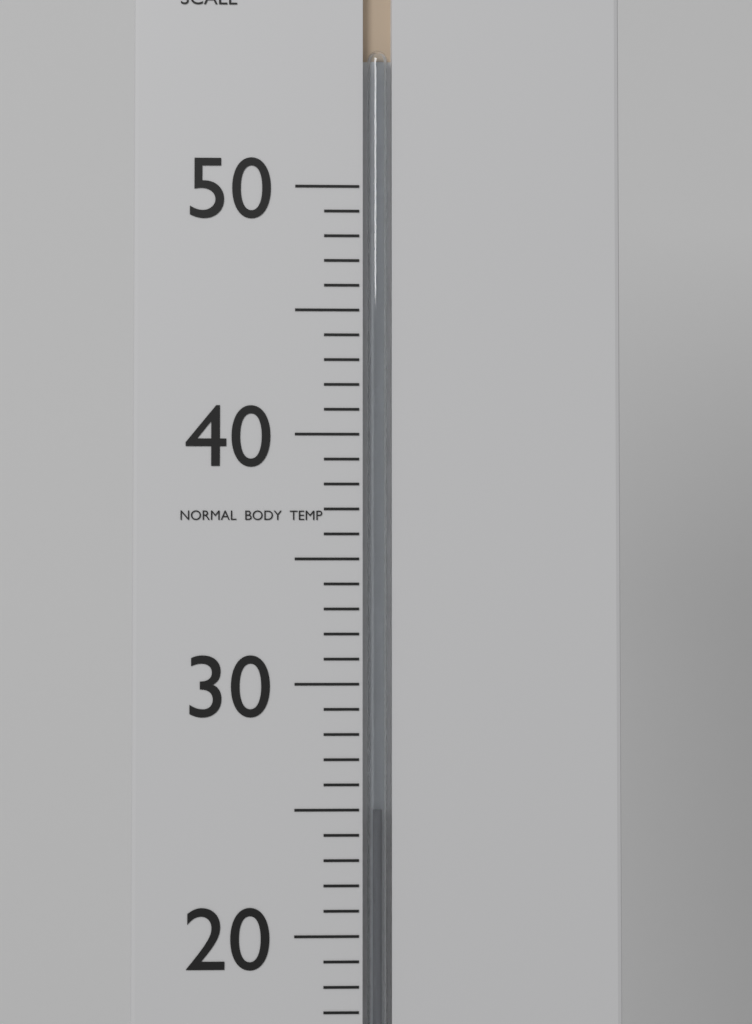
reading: 25 °C
